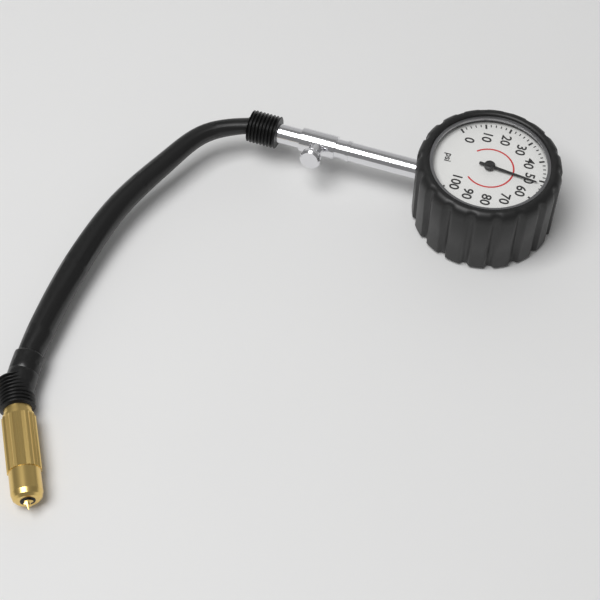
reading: 52 psi
